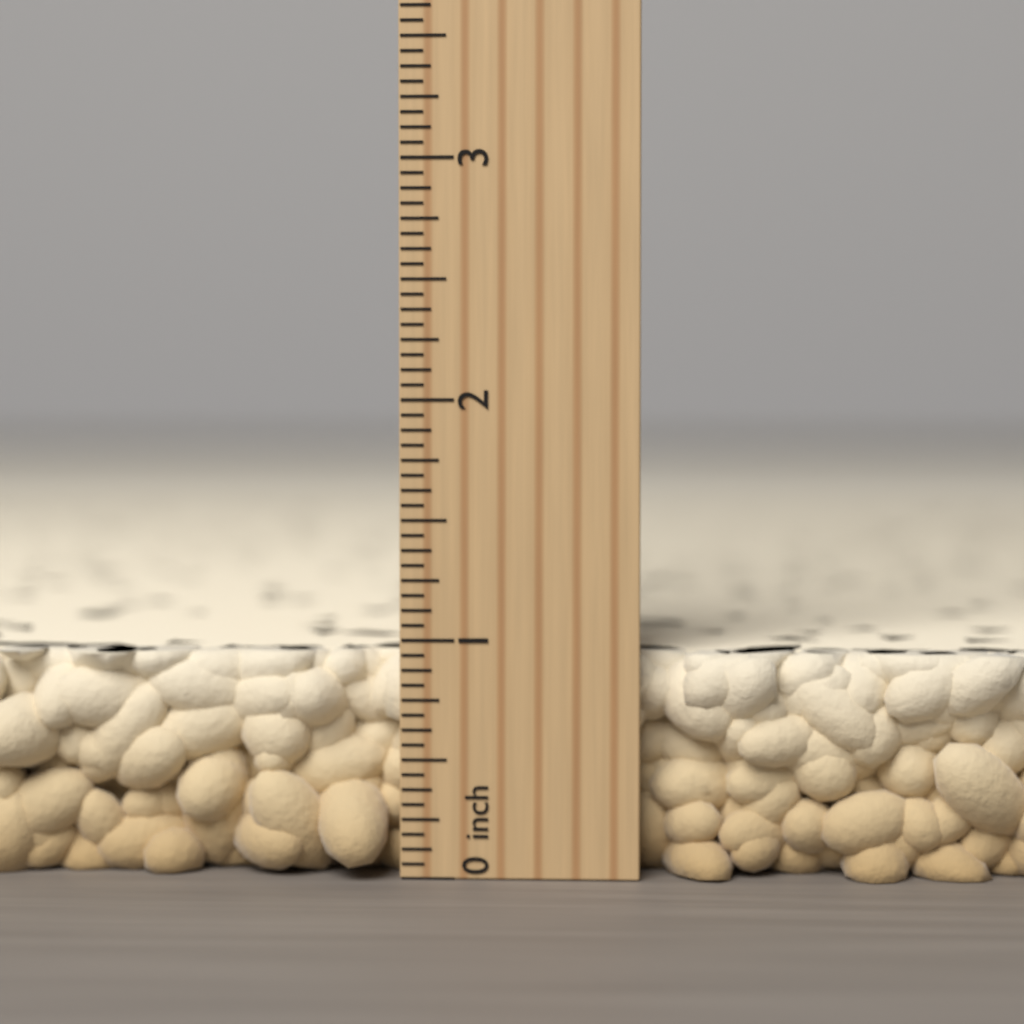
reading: 0.9375 inch
